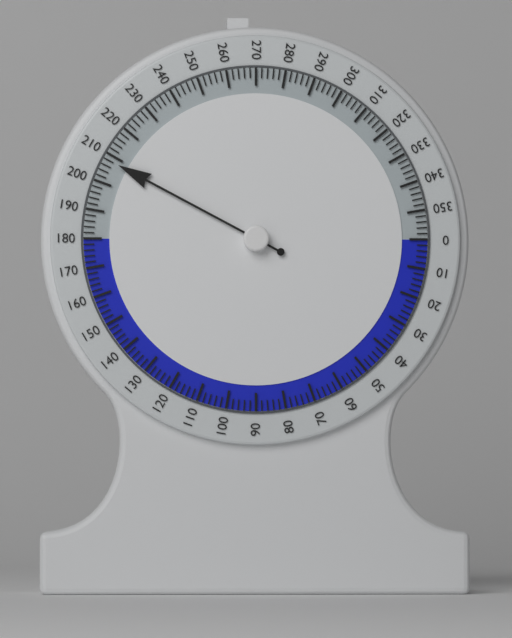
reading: 208 (no unit)
